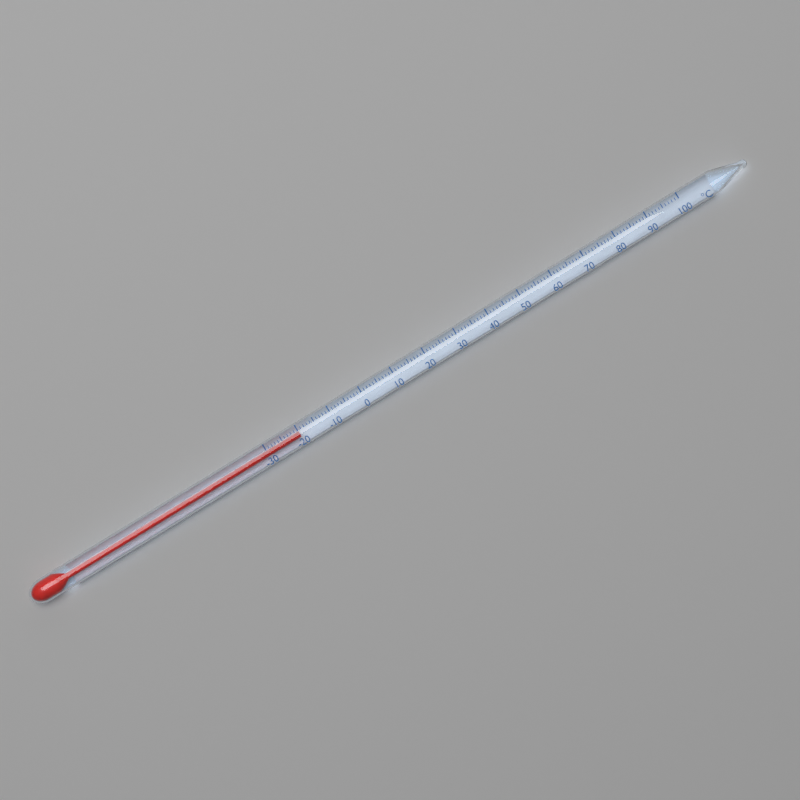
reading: -20 °C
